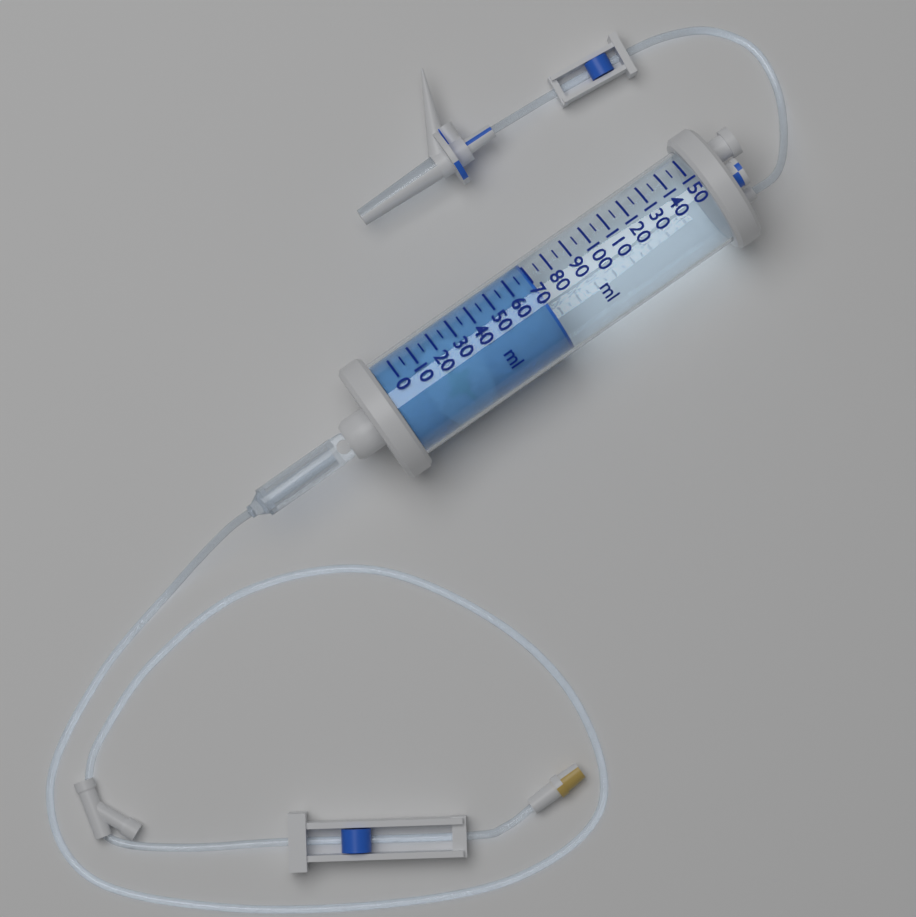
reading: 70 ml
